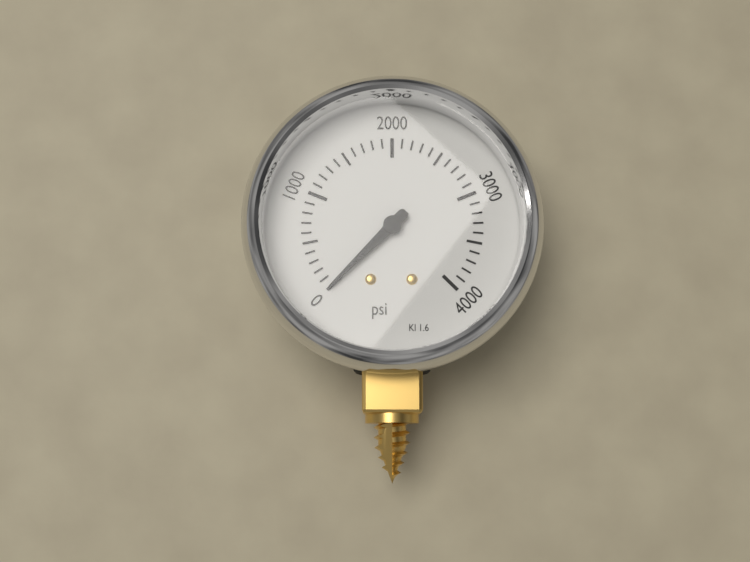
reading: 0 psi
